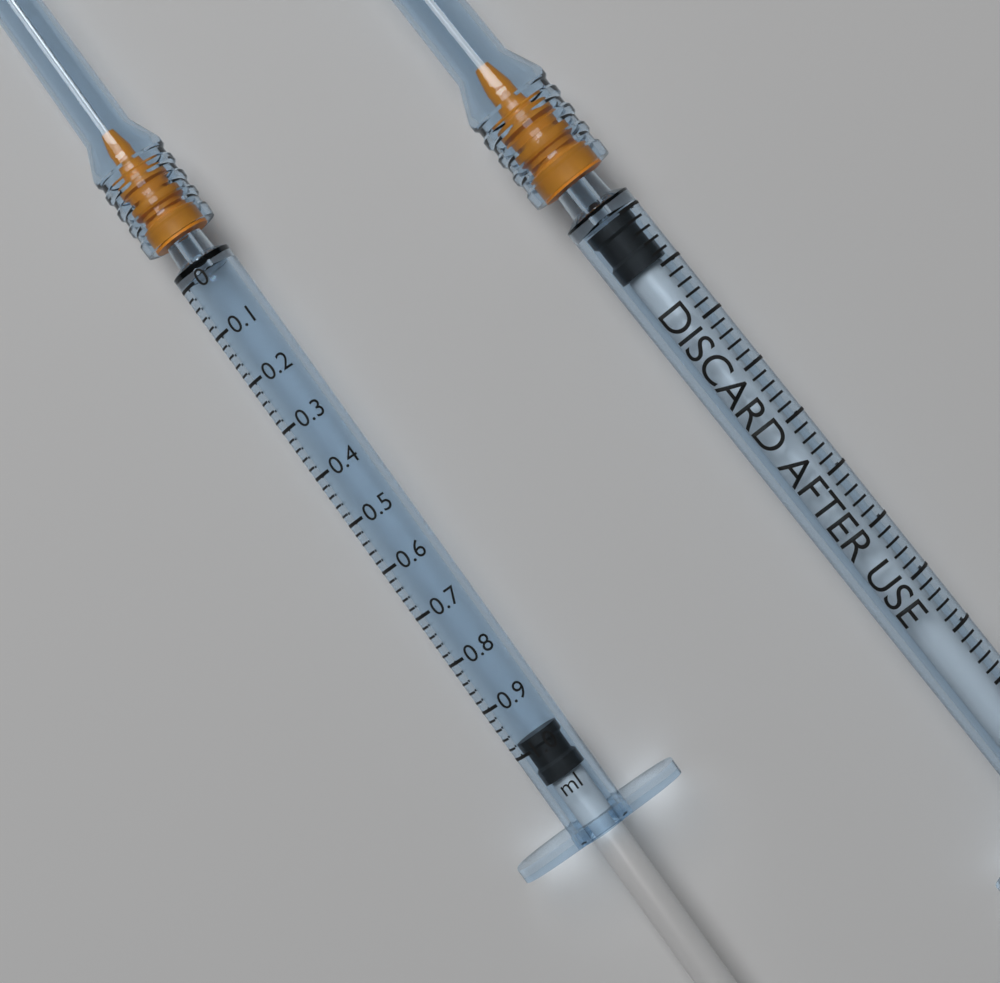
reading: 0.98 ml
